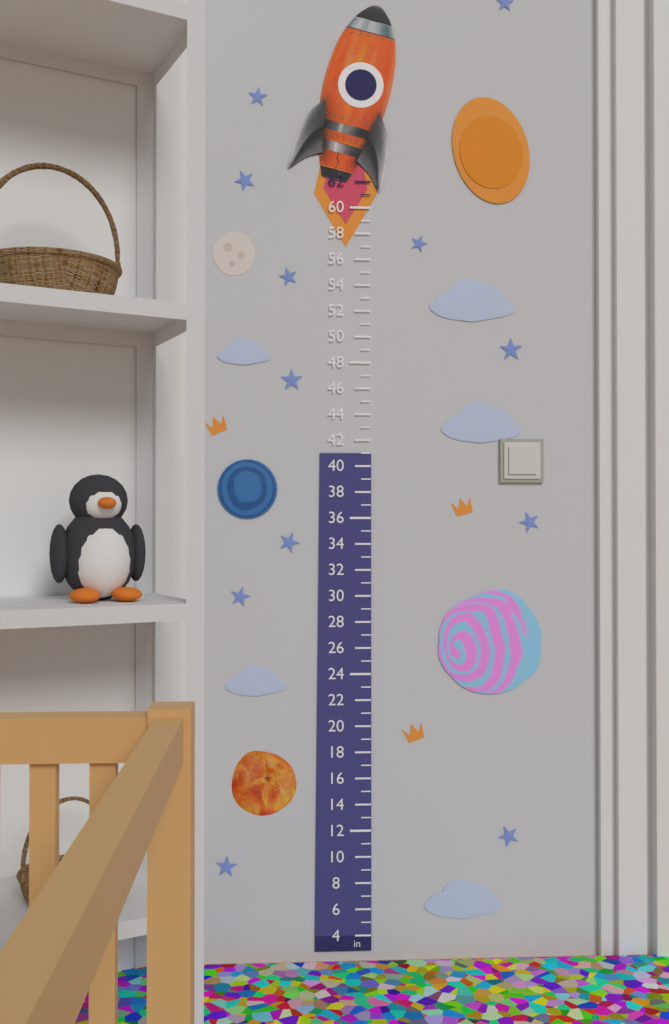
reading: 41 in
